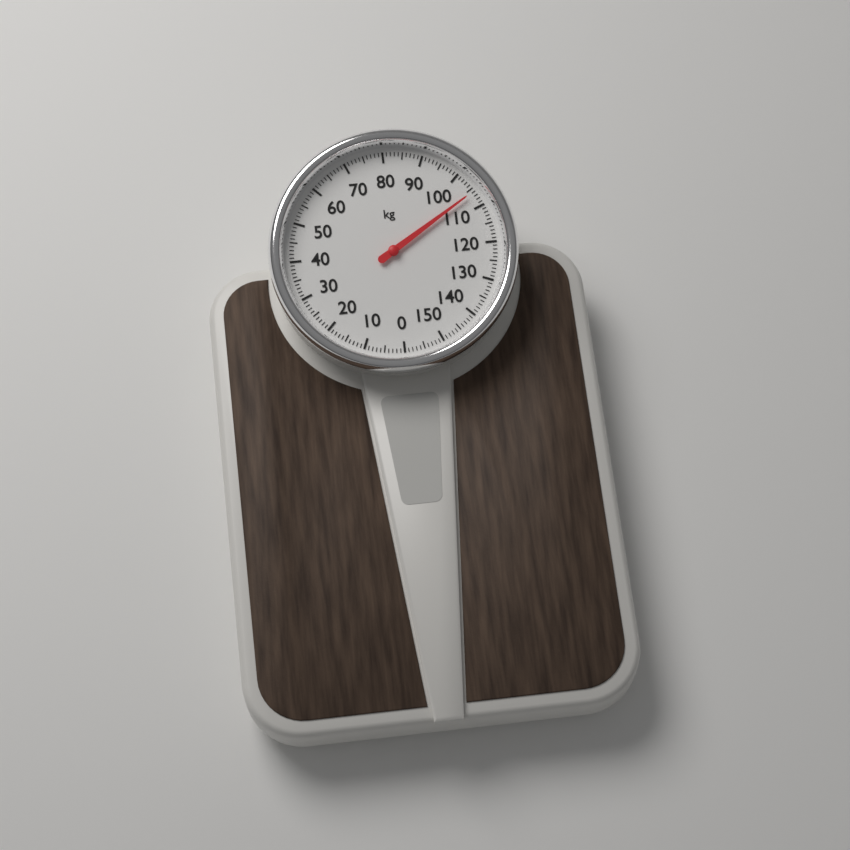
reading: 106 kg
